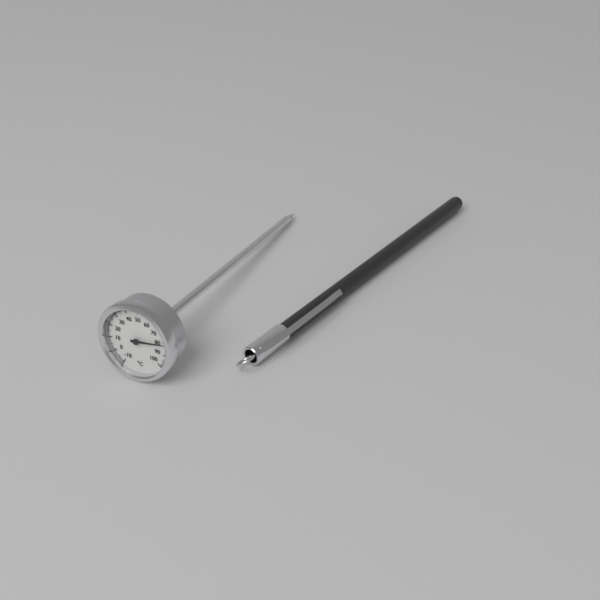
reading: 81 °C
